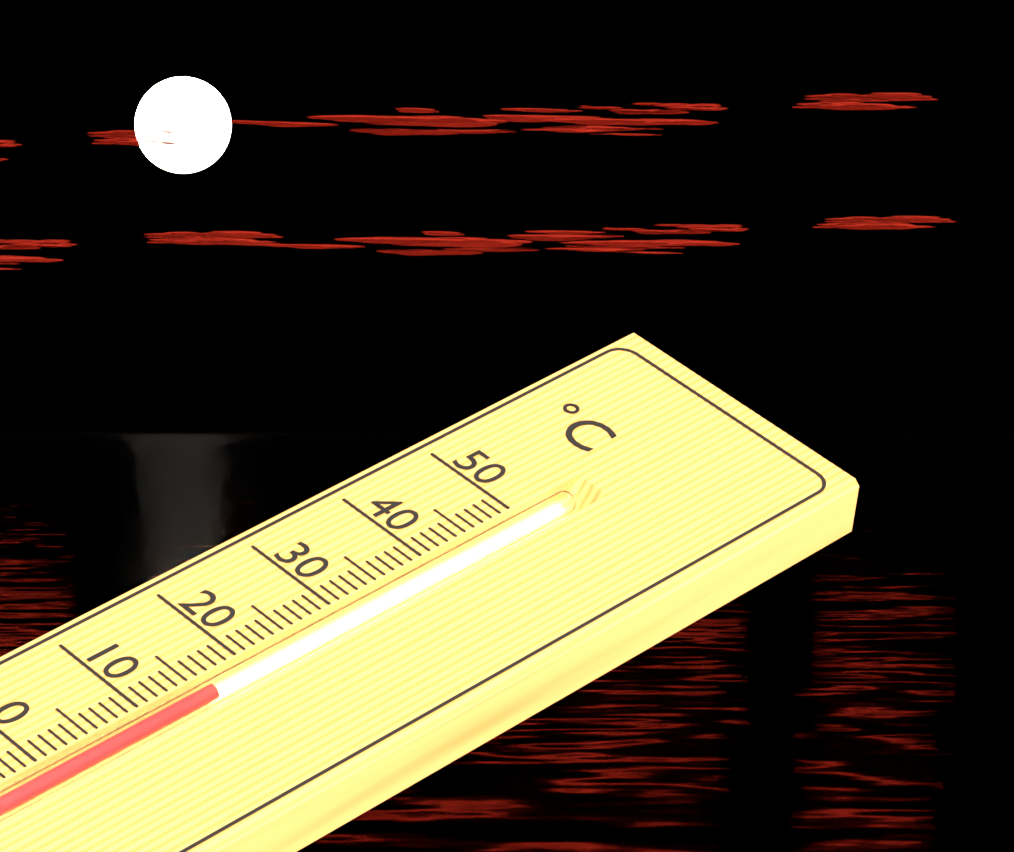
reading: 16 °C
